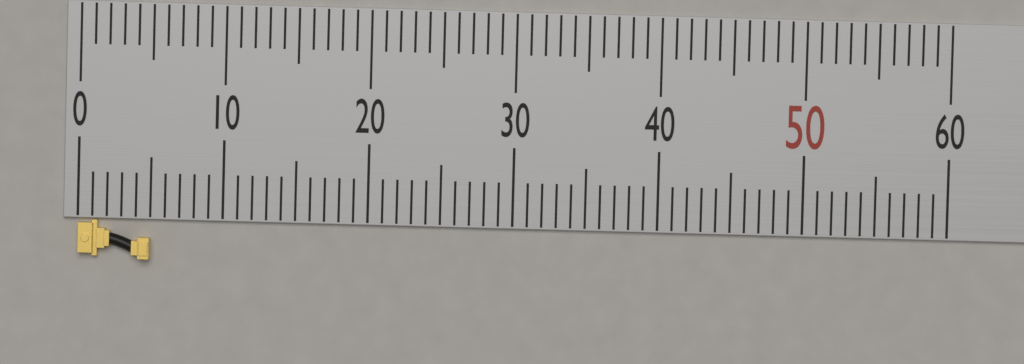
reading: 5 (no unit)
